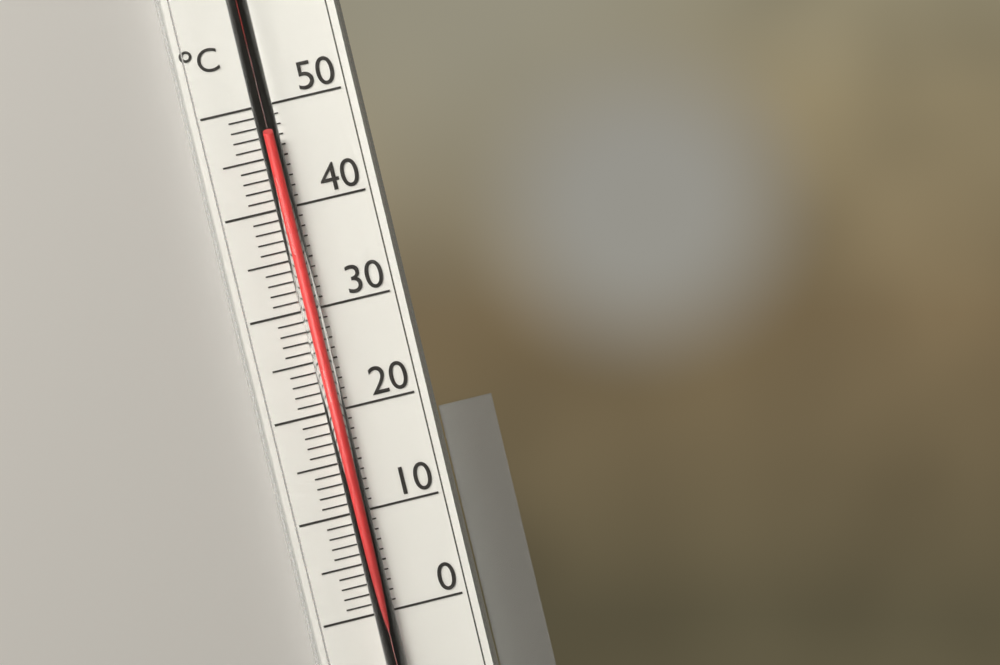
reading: 47 °C
